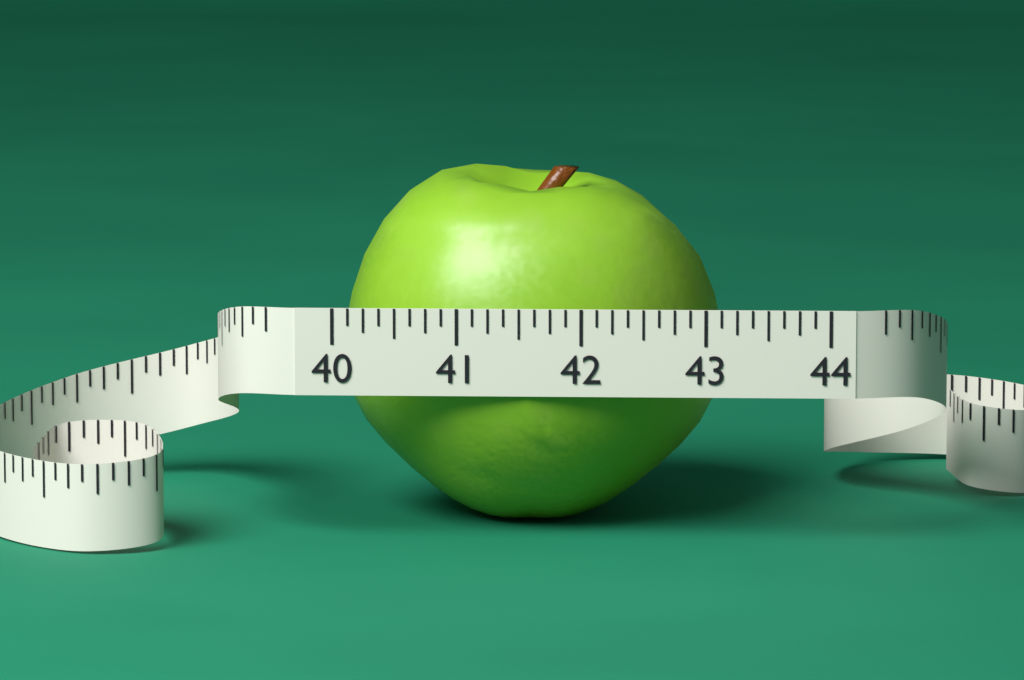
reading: 43.125 (no unit)
